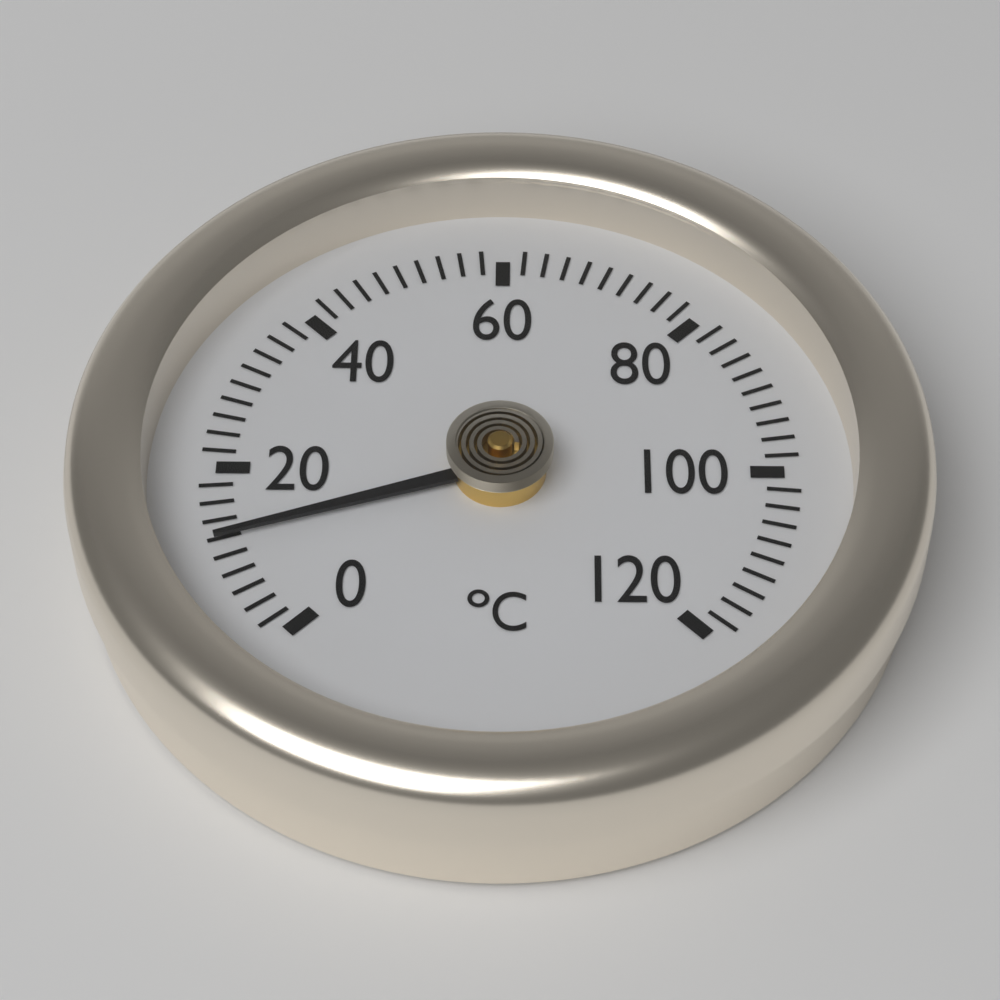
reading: 12 °C
